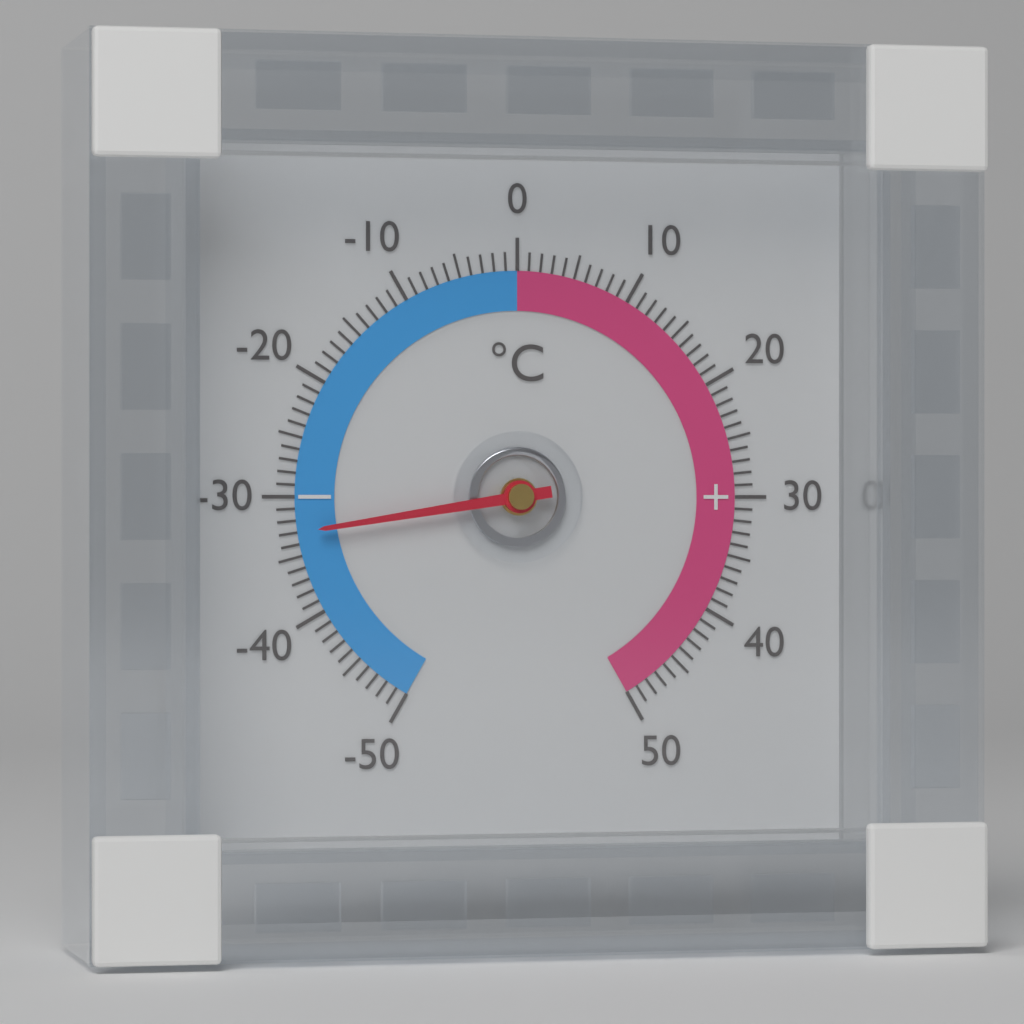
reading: -33 °C
